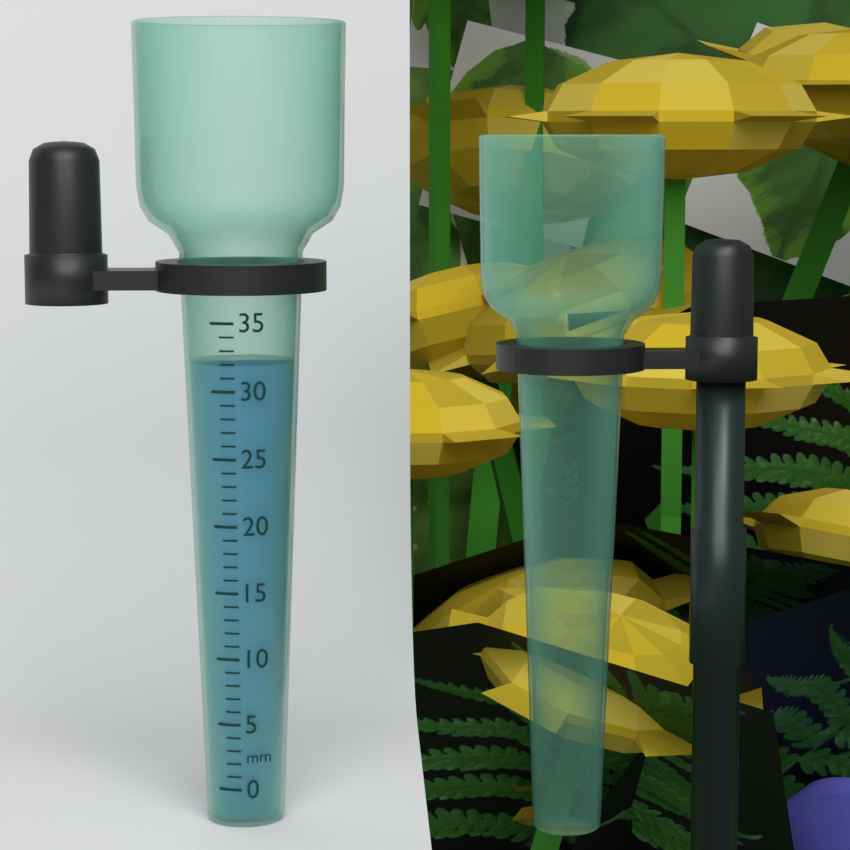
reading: 32 mm
